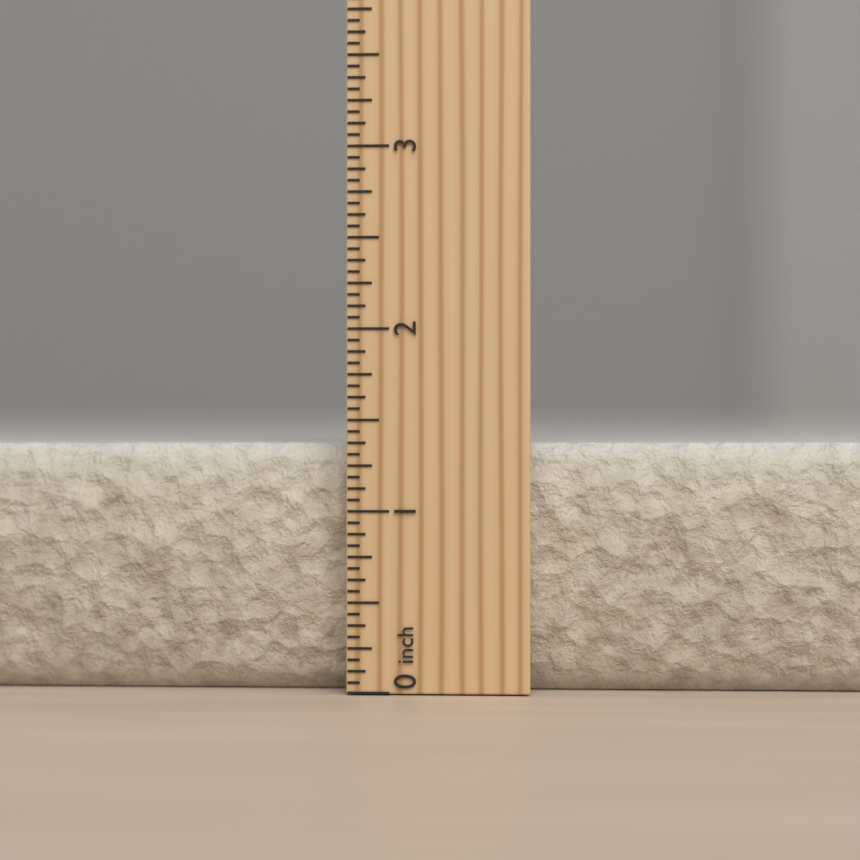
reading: 1.3750 inch
